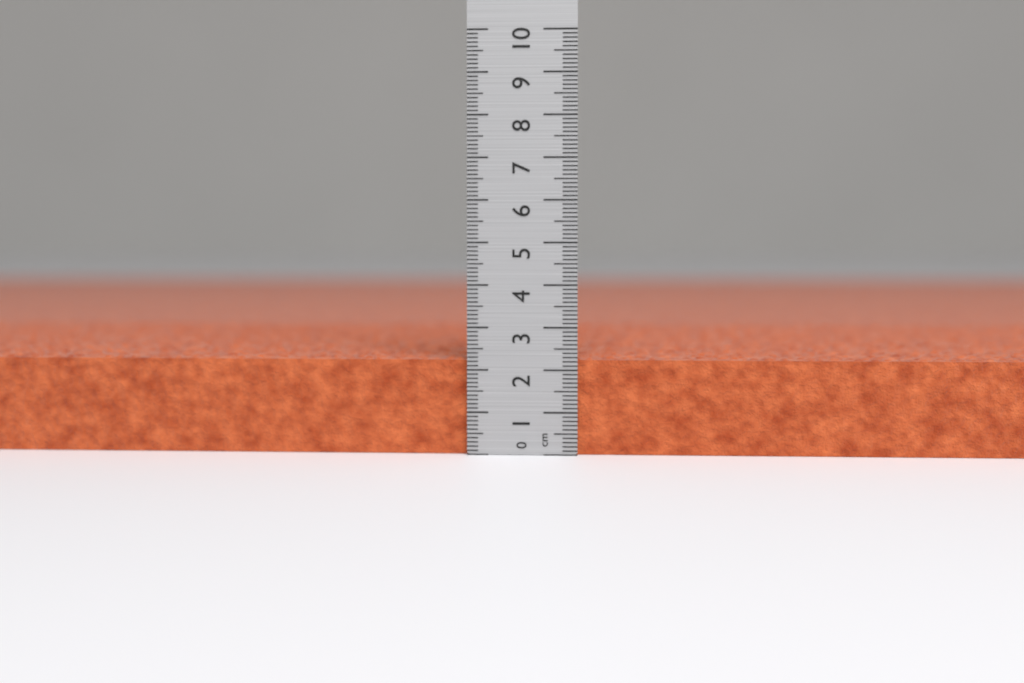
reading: 2.3 cm
